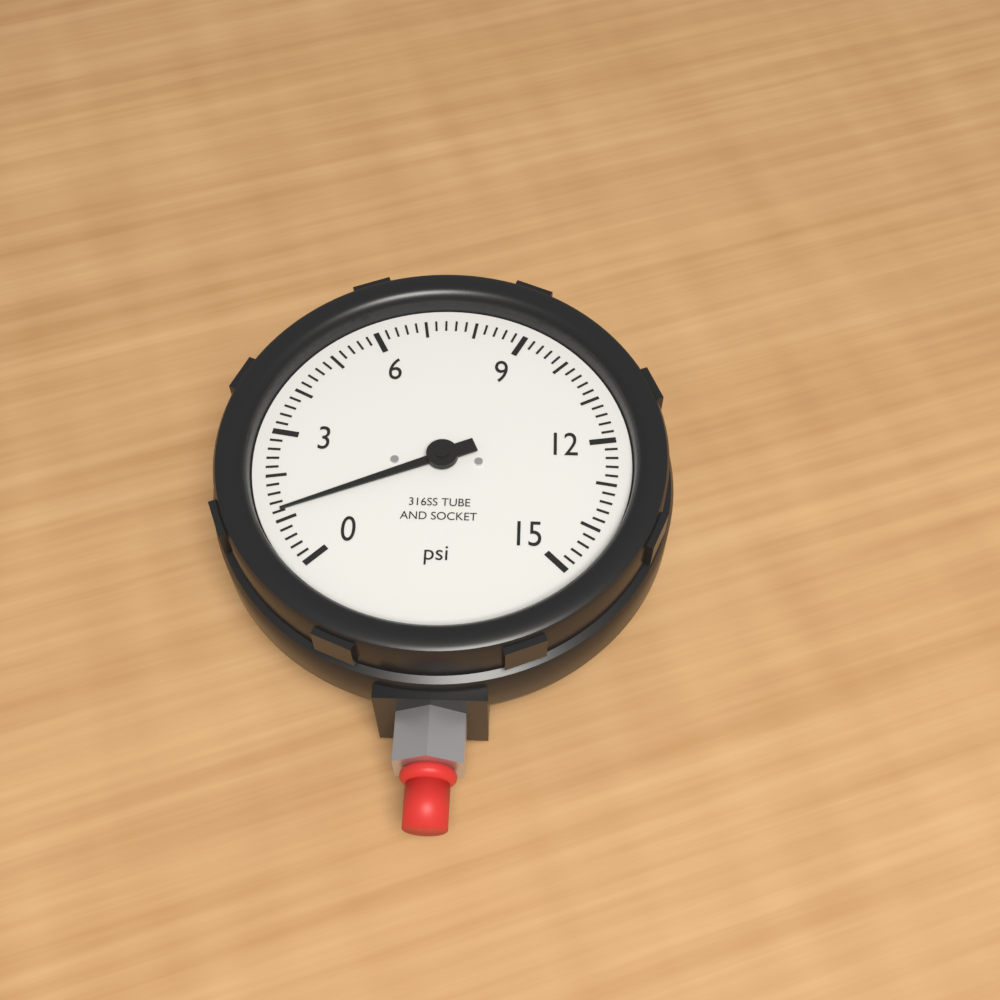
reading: 1.2 psi
